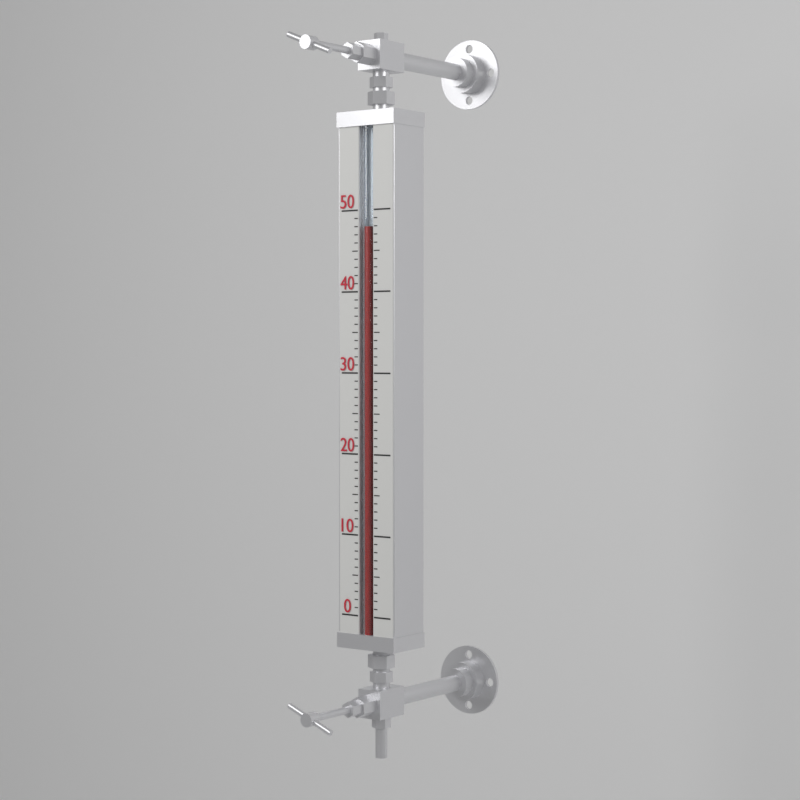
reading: 48 (no unit)
